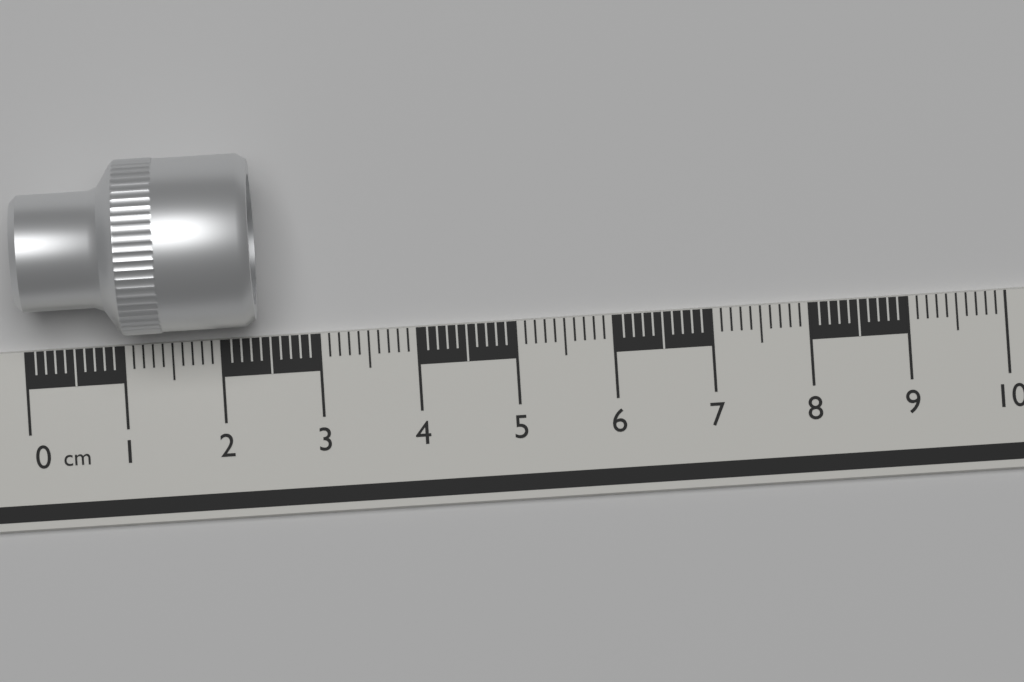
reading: 2.4 cm
